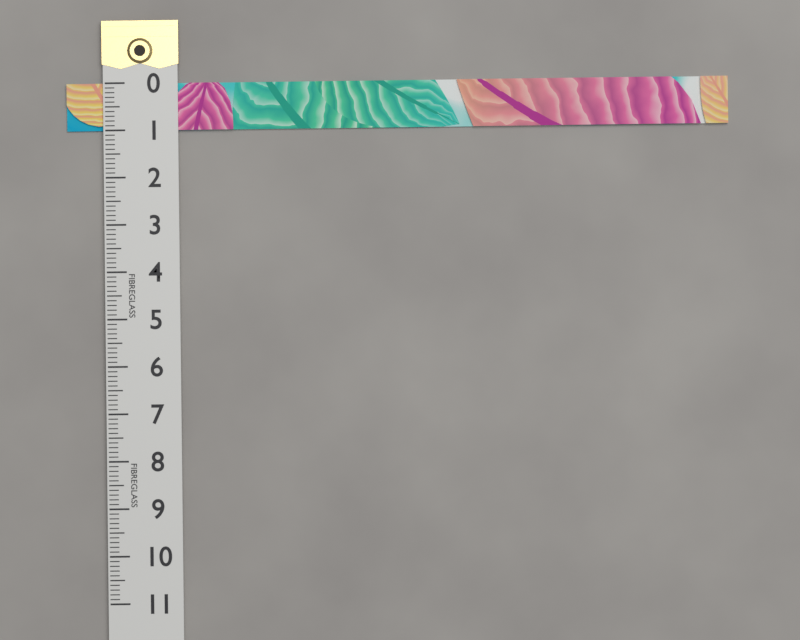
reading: 1.0 (no unit)
